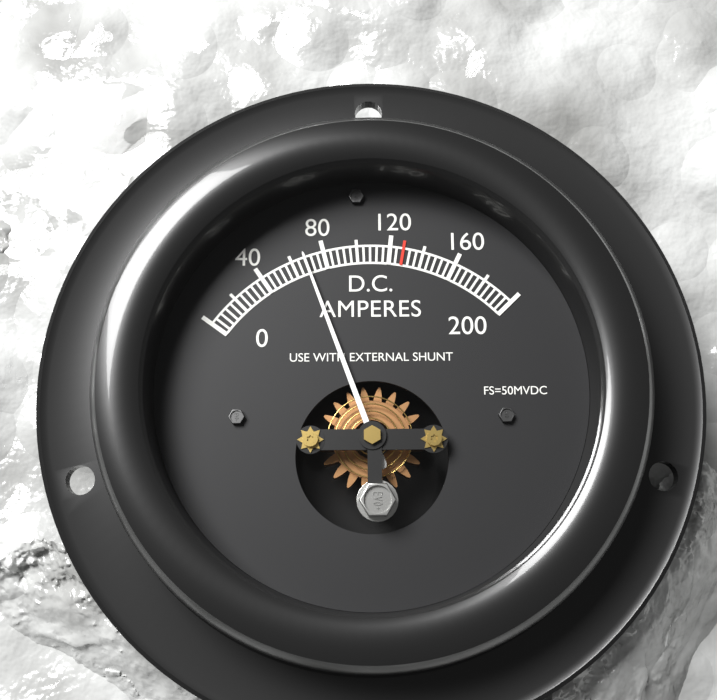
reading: 68 A
